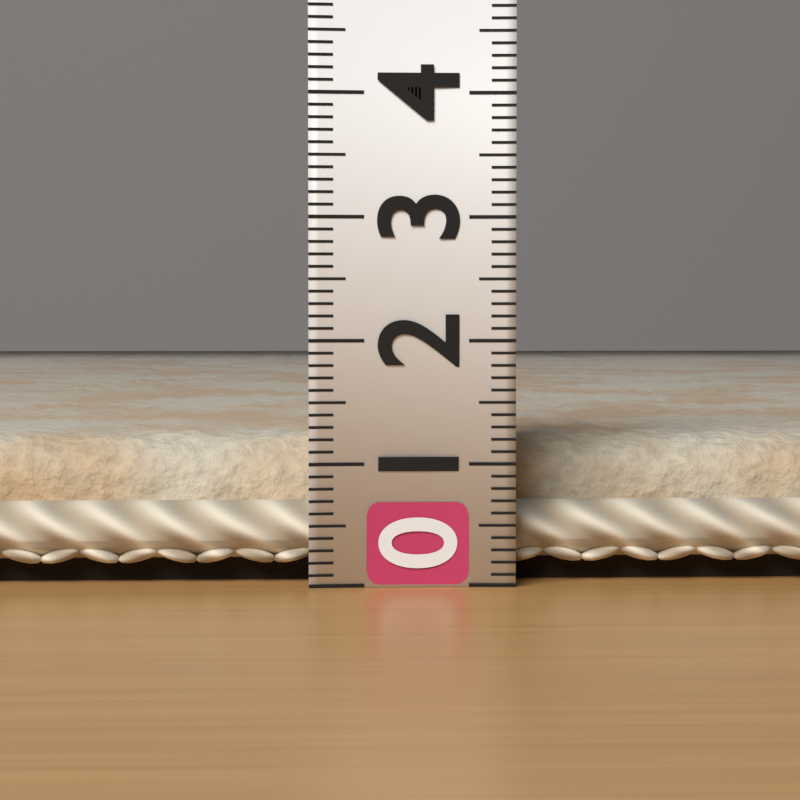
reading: 1.2 (no unit)
